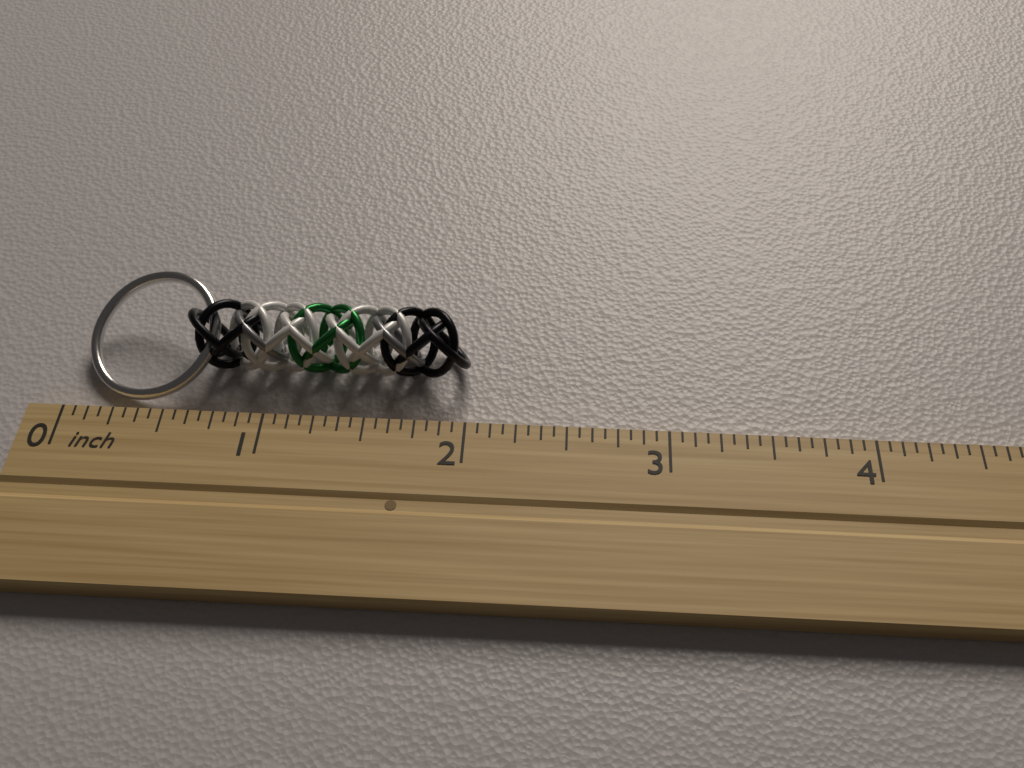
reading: 2.0000 inch
